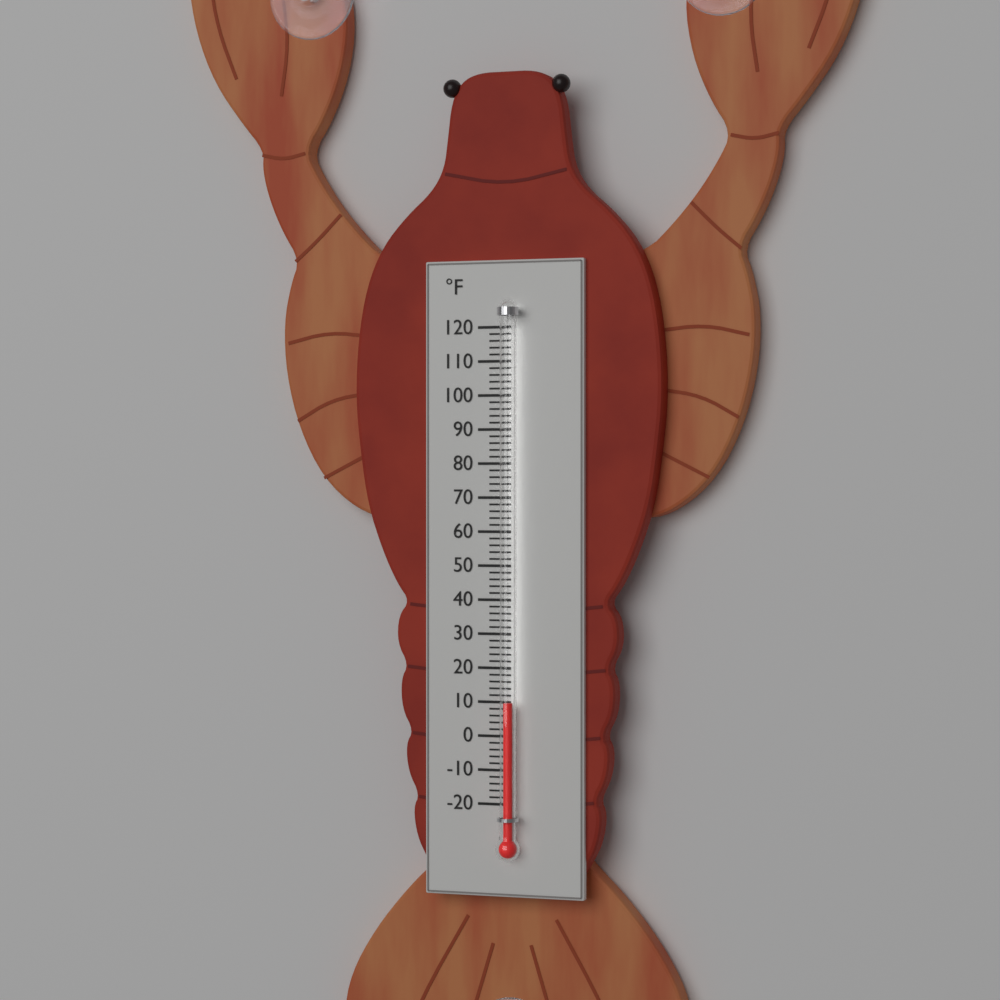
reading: 10 °F
